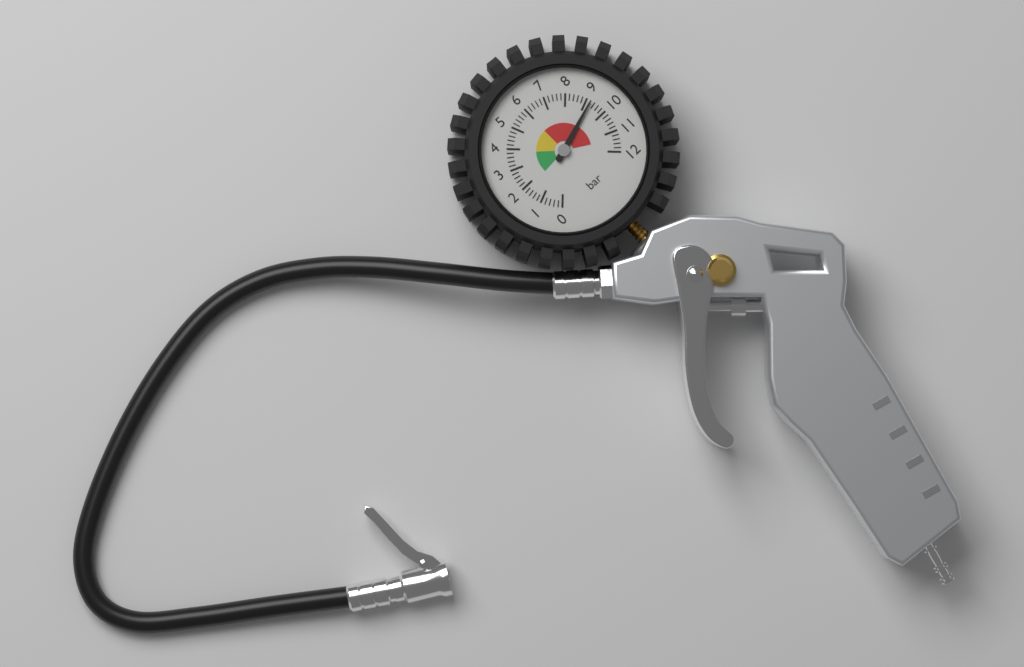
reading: 9.2 bar
